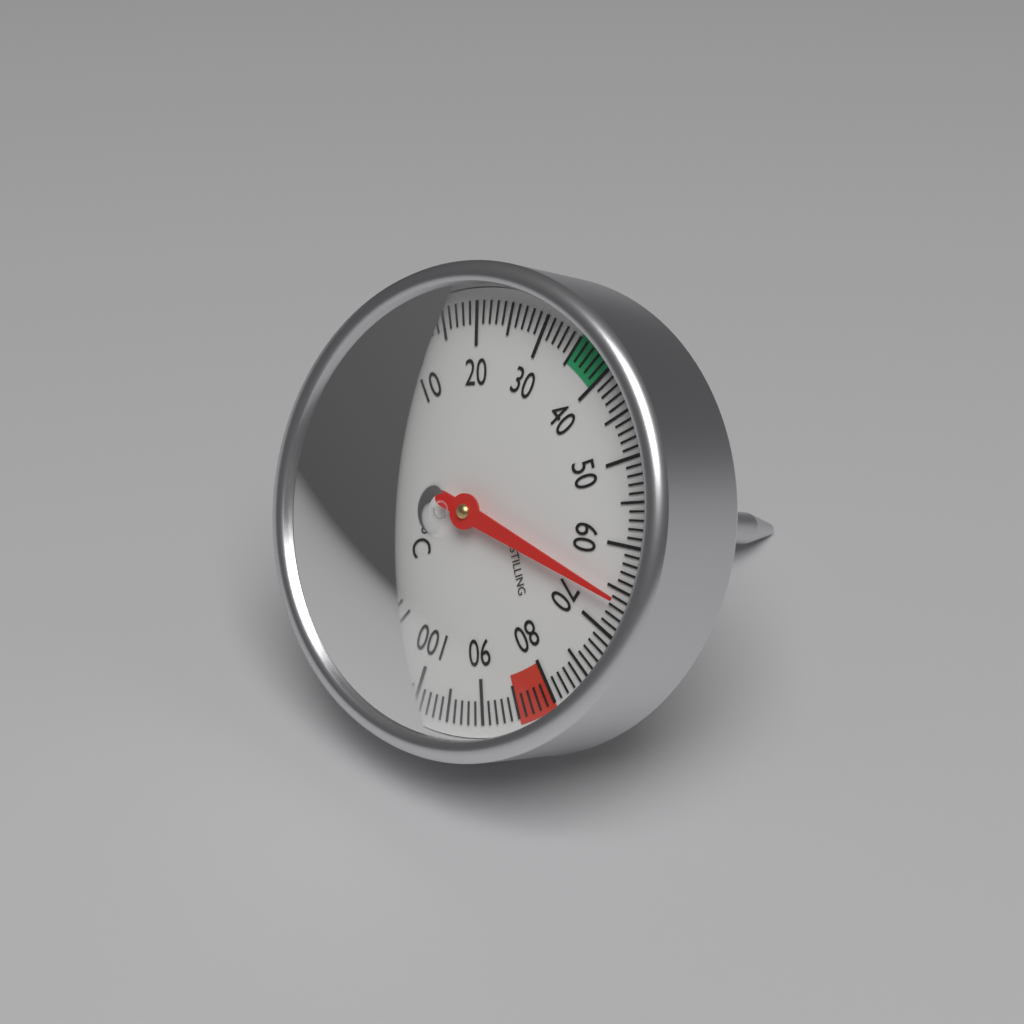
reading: 66 °C
